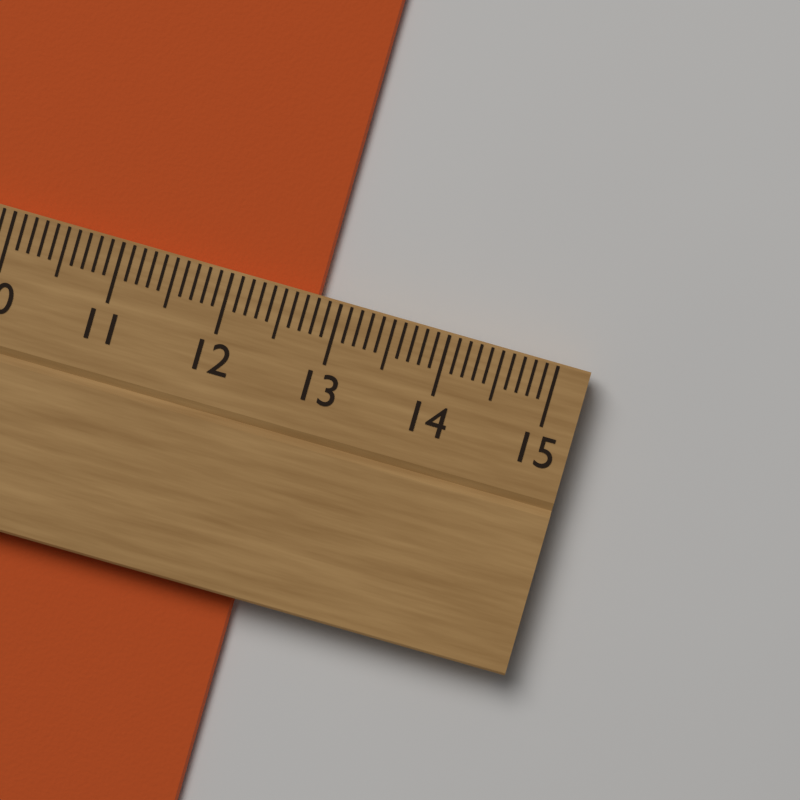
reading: 12.8 cm
